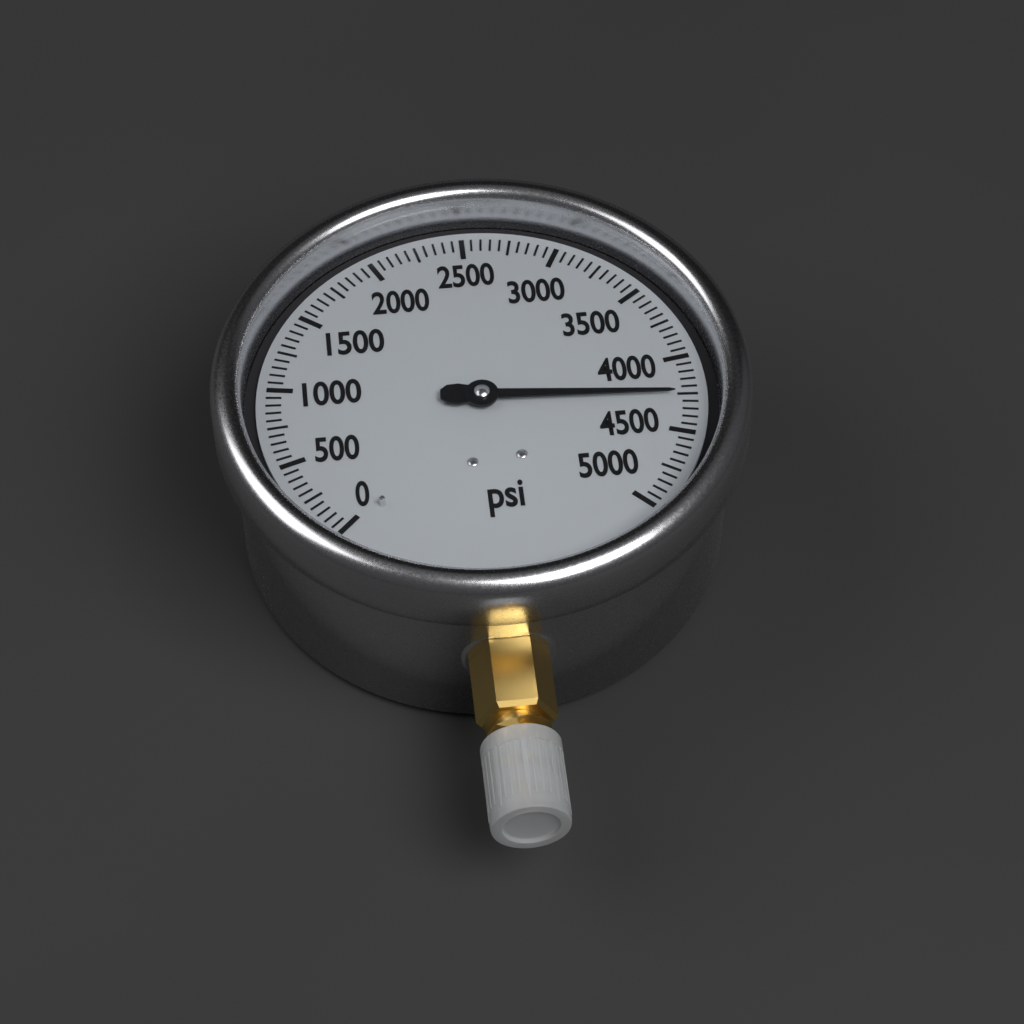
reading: 4250 psi
